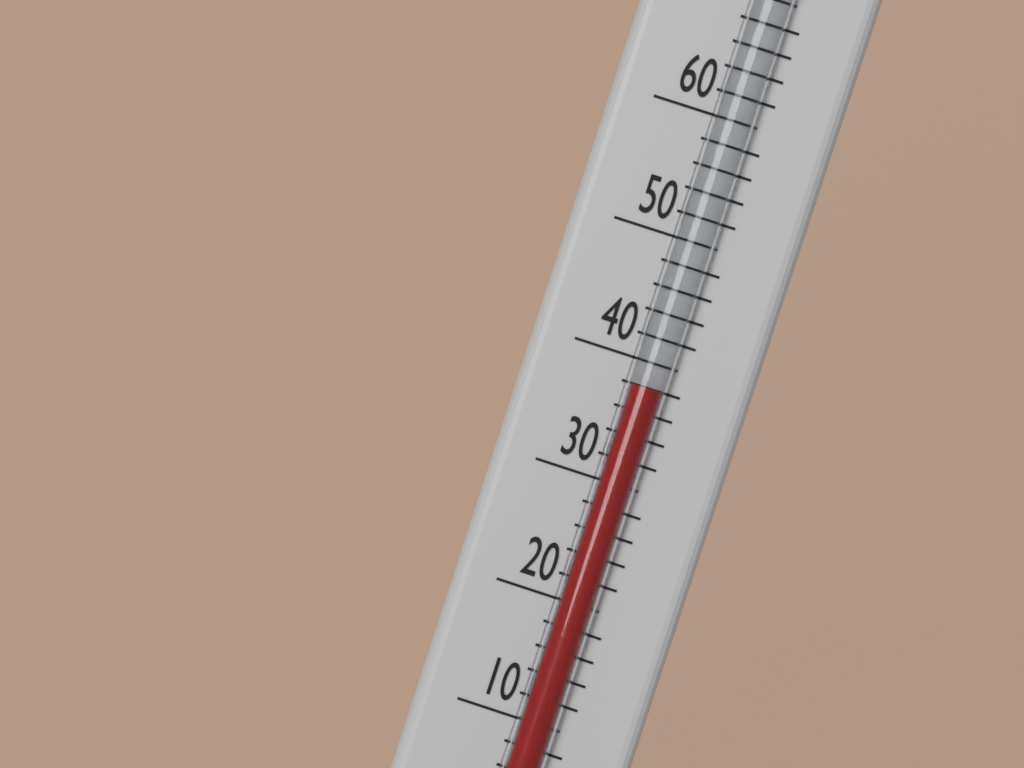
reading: 38 °F
